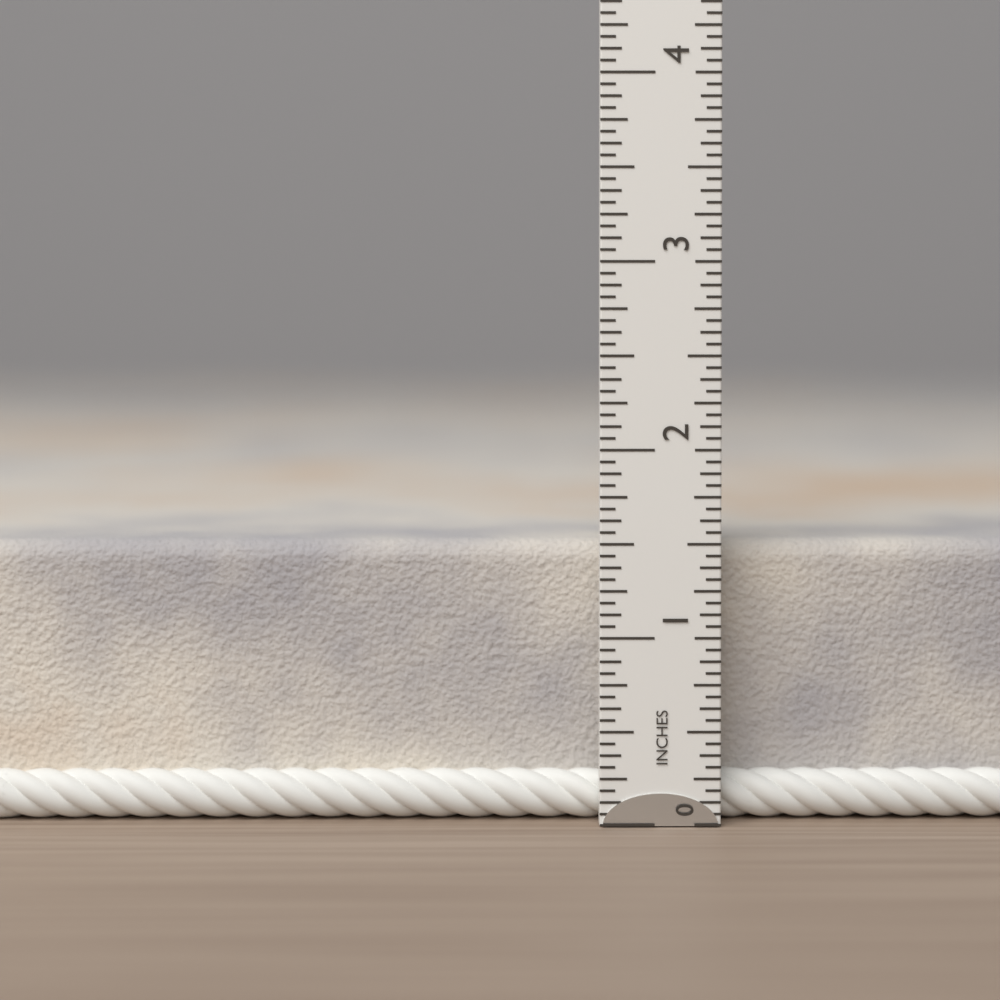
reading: 1.5000 in
